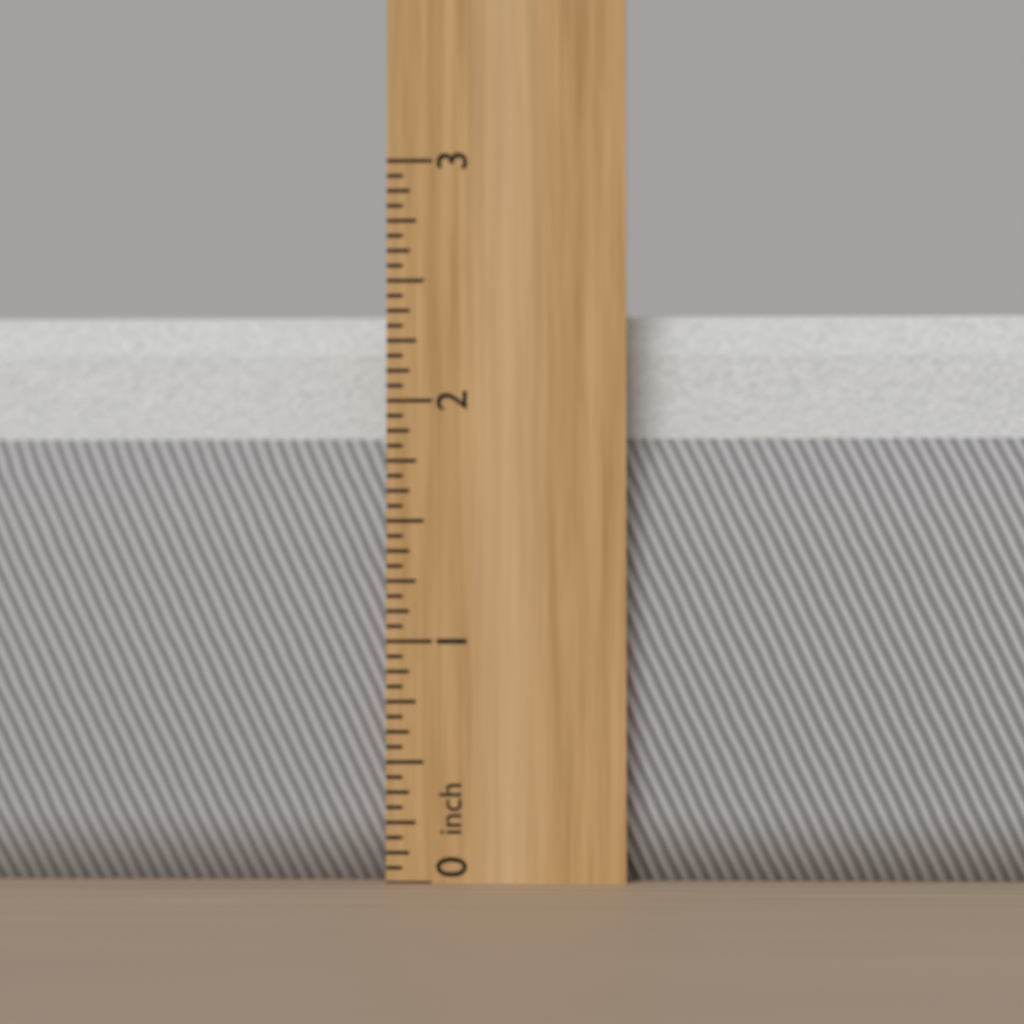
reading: 2.3750 inch
